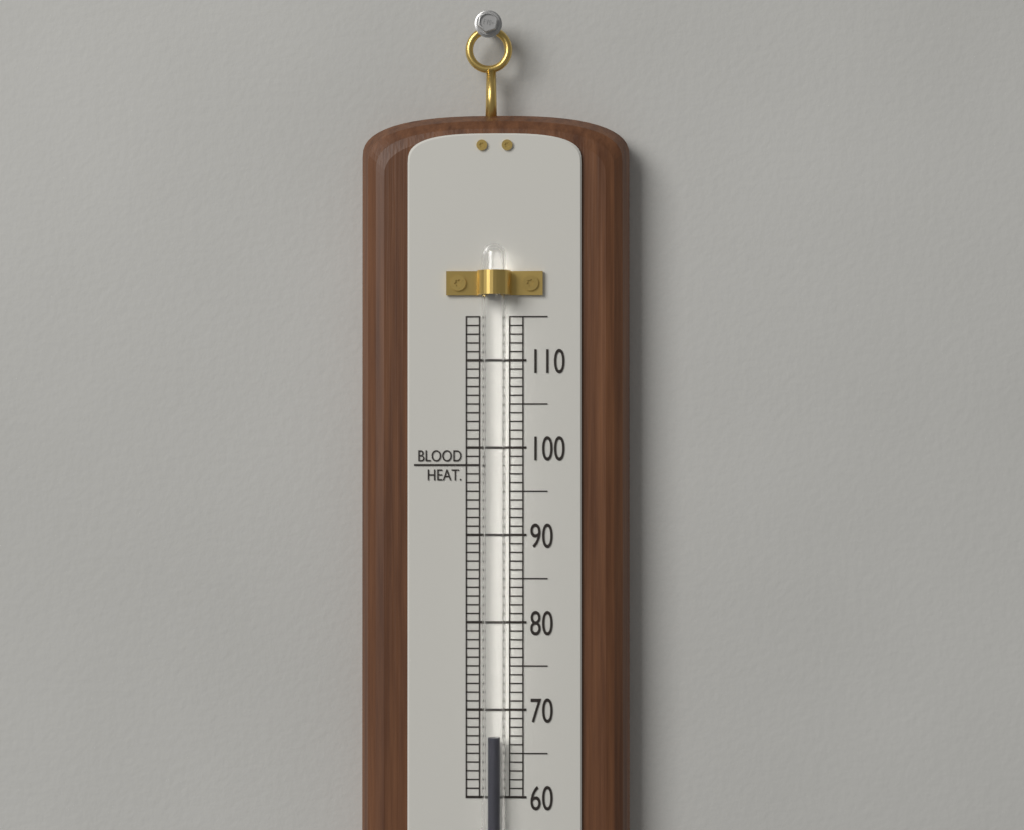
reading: 67 (no unit)
